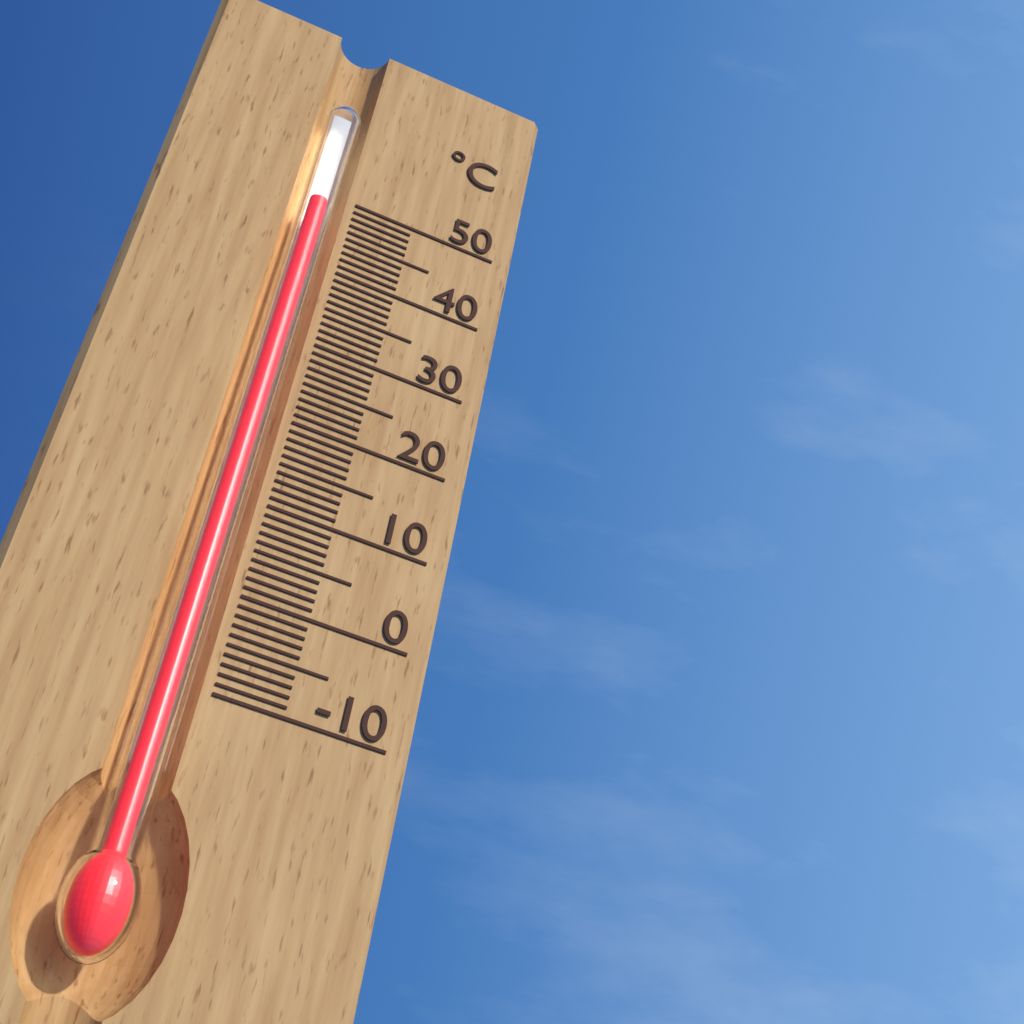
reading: 48 °C
